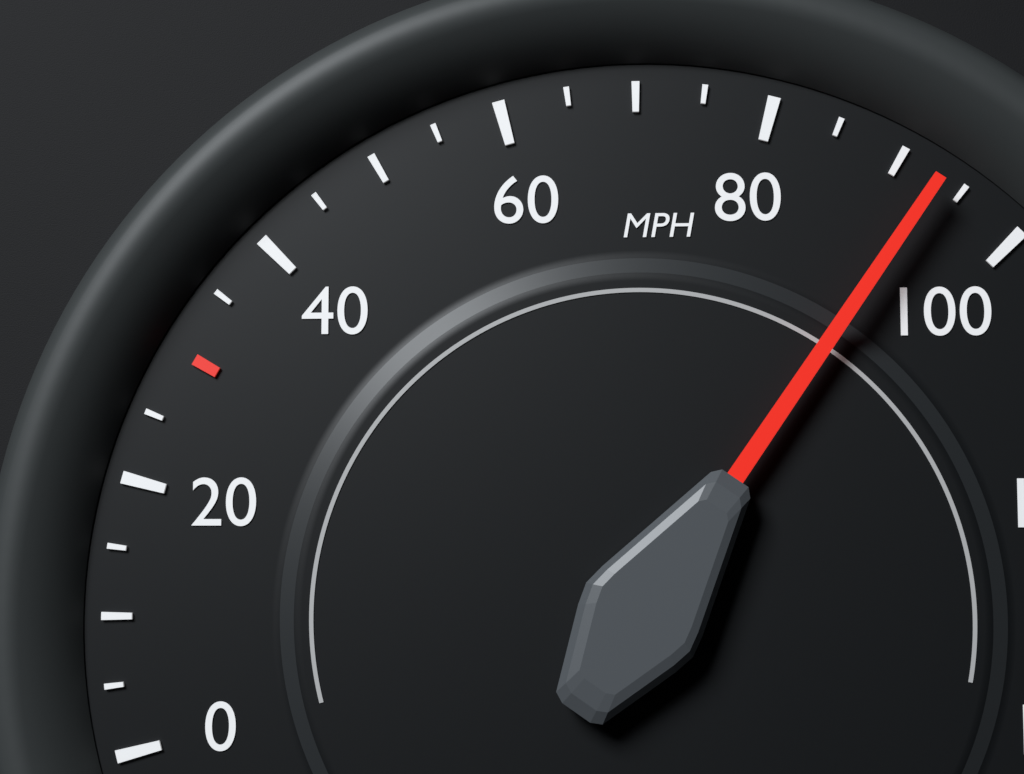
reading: 93 MPH
